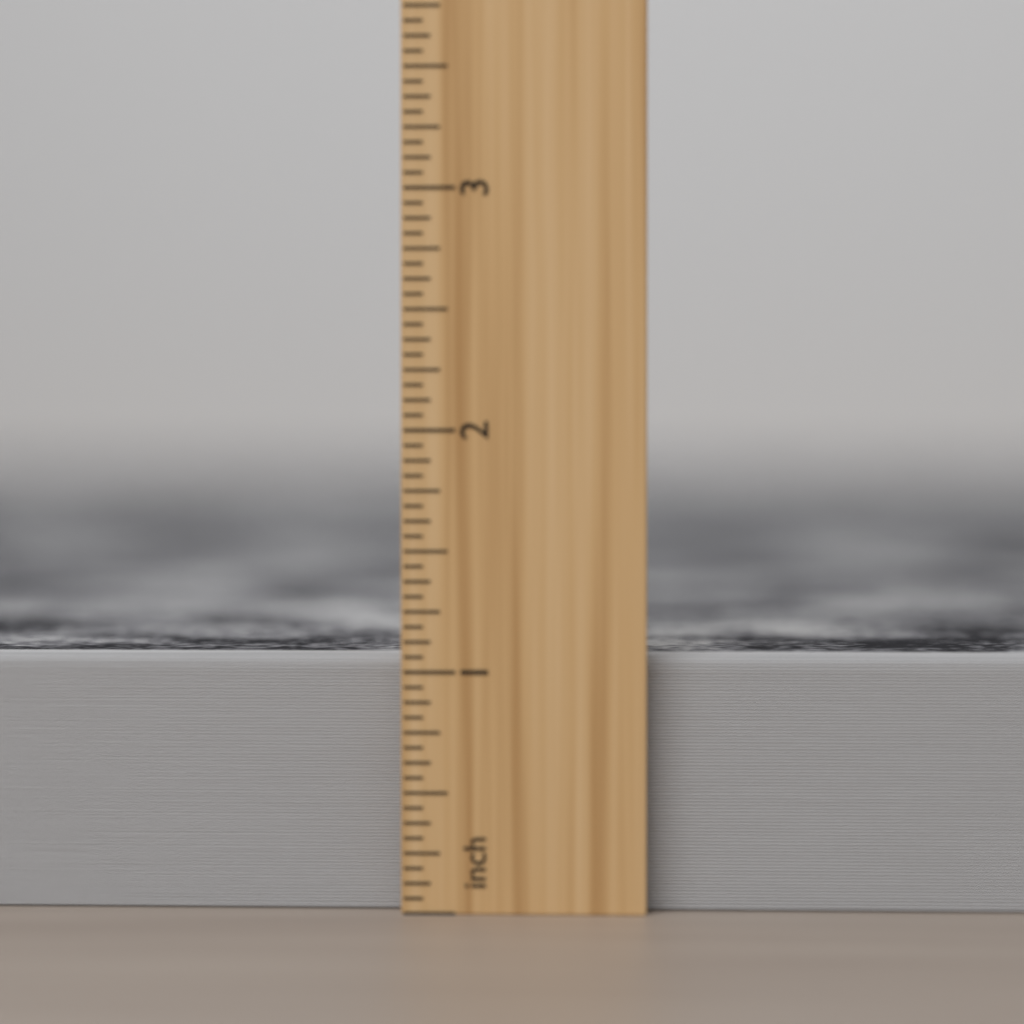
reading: 1.0625 inch
